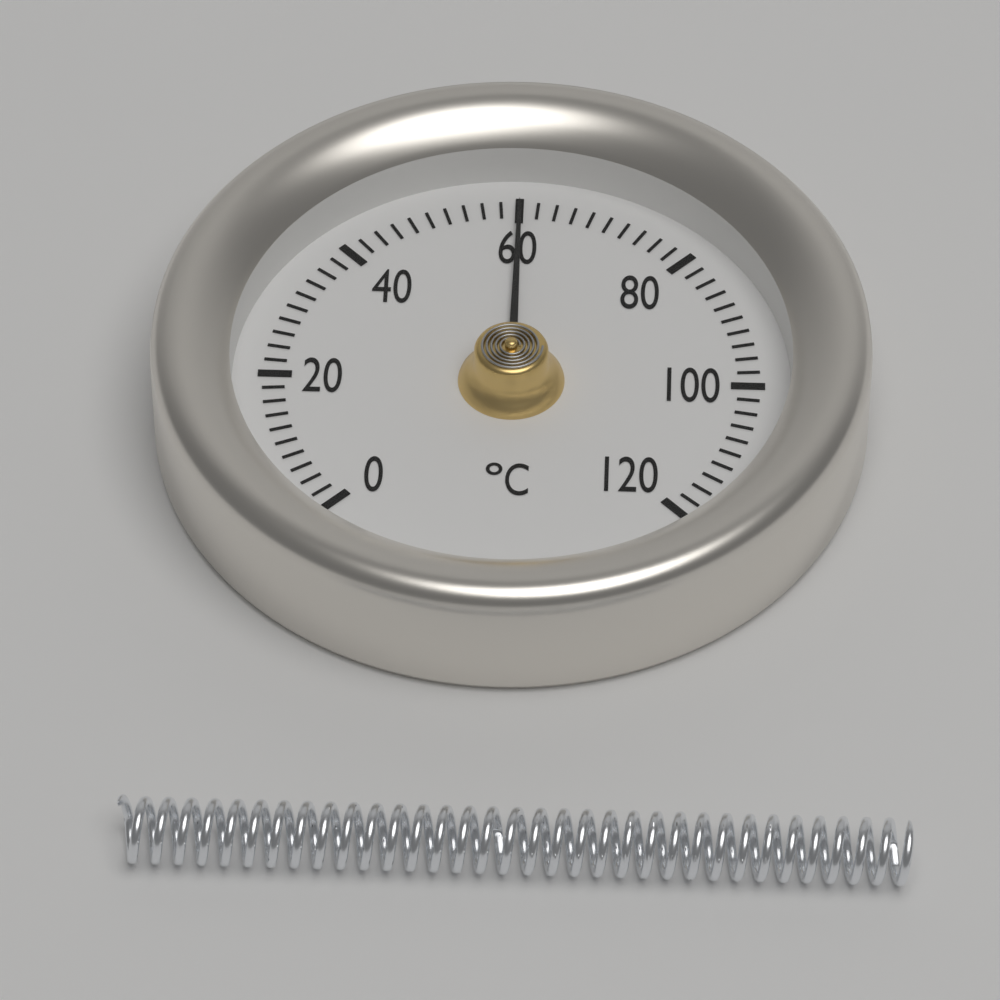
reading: 60 °C
